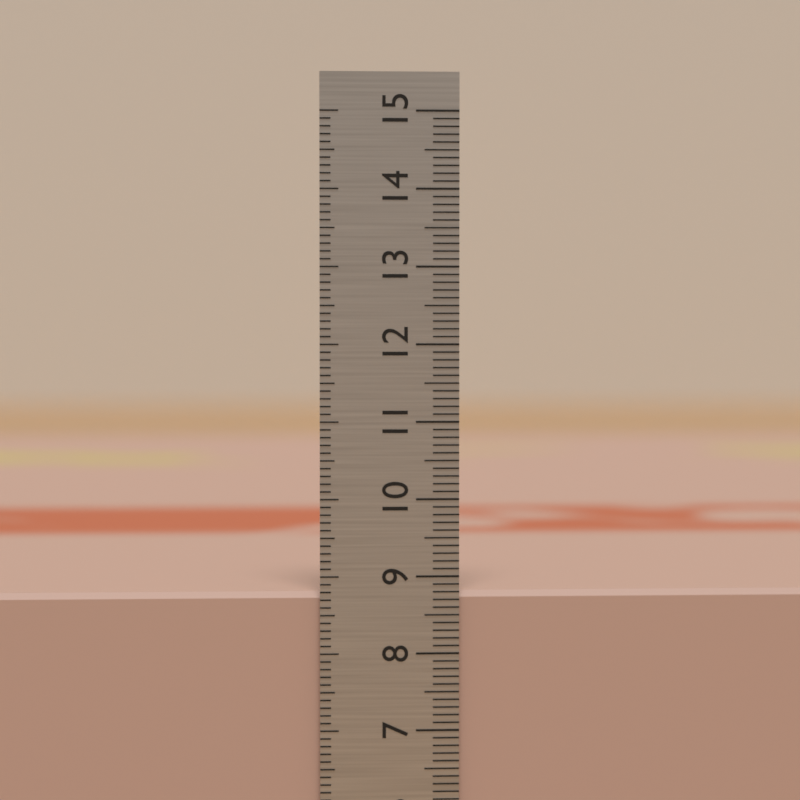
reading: 8.8 cm
